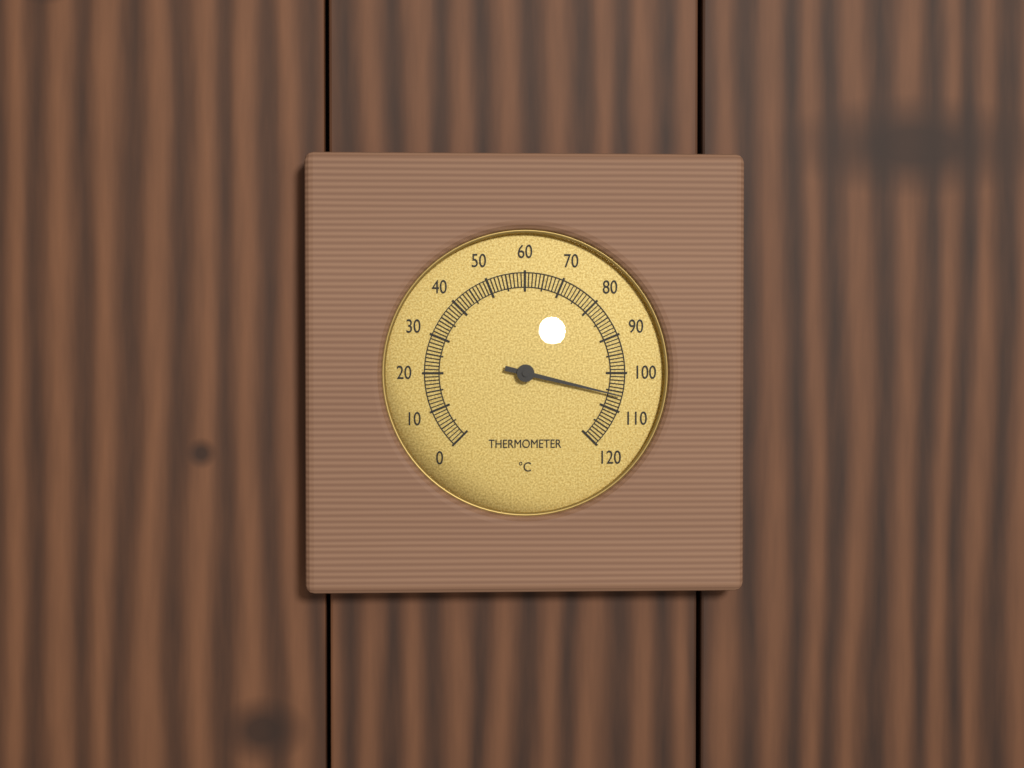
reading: 106 °C
